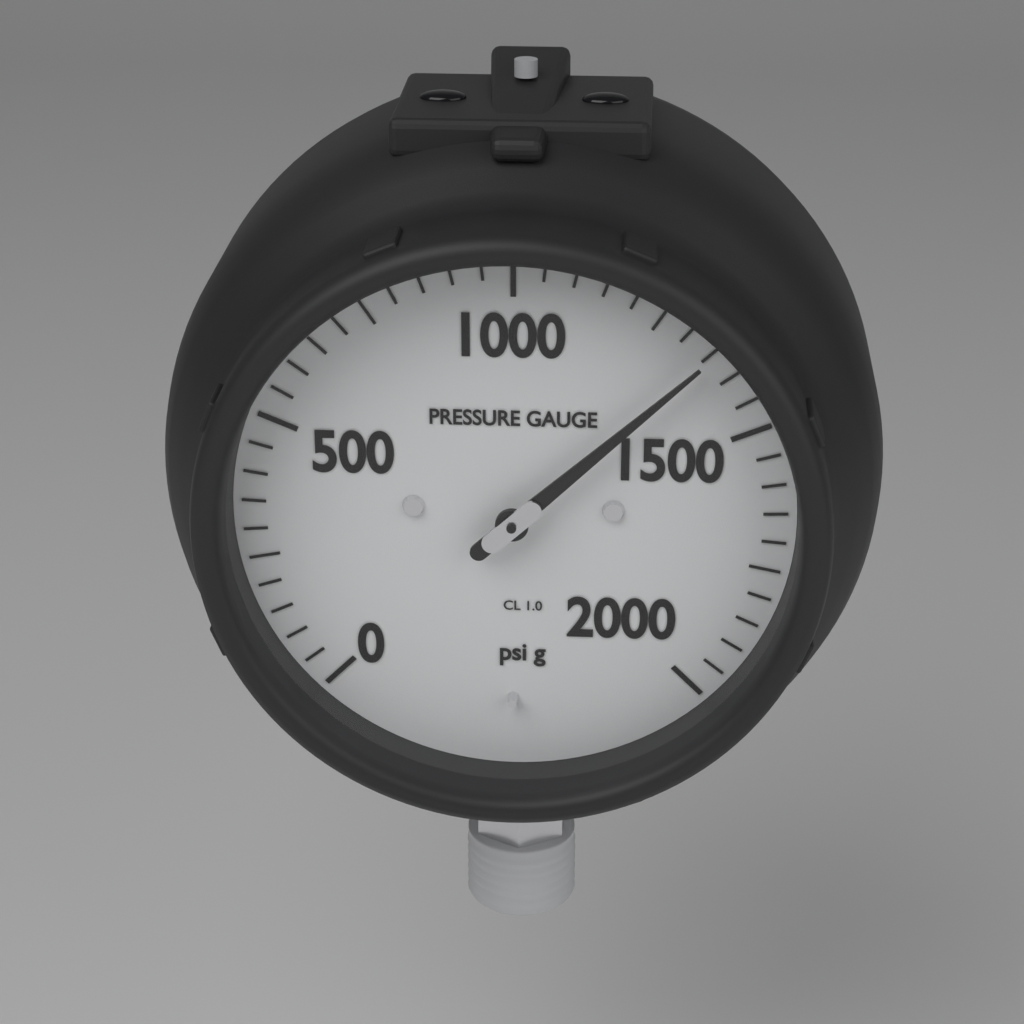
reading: 1350 psi
